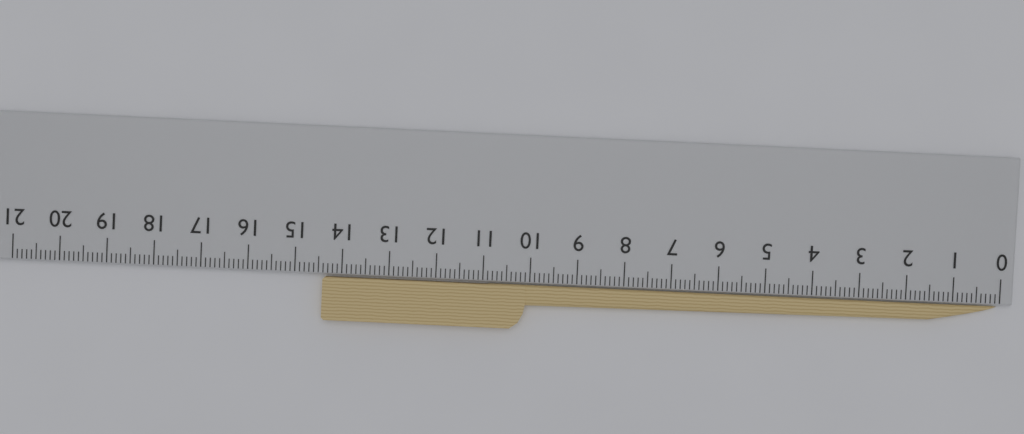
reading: 14.4 cm
